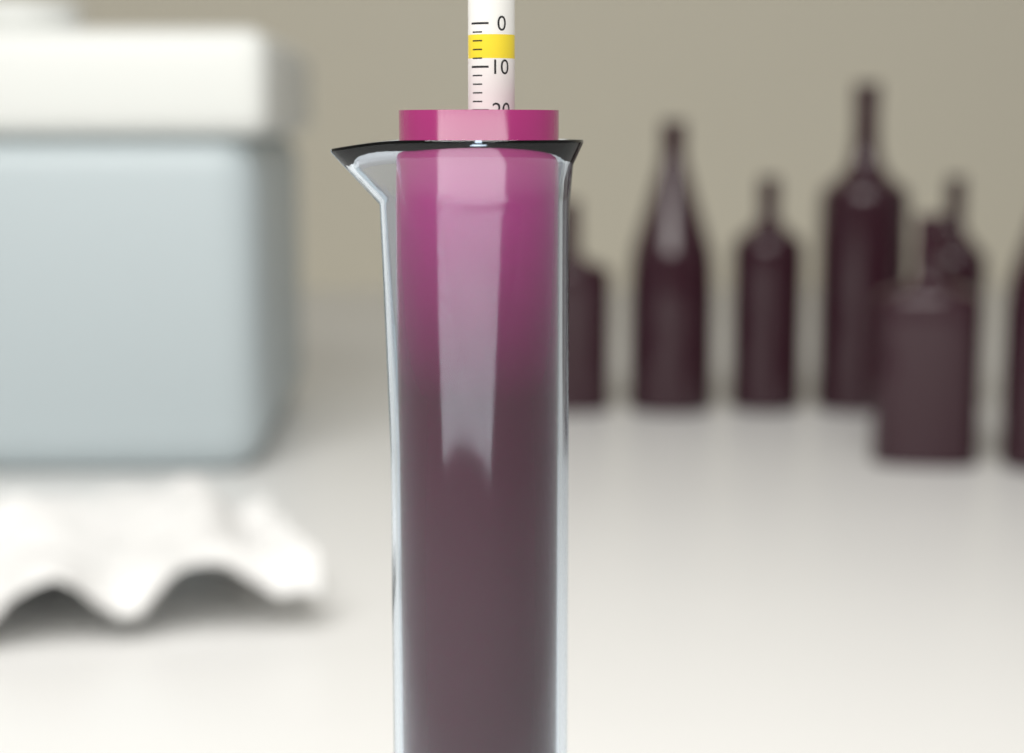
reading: 20 (no unit)
